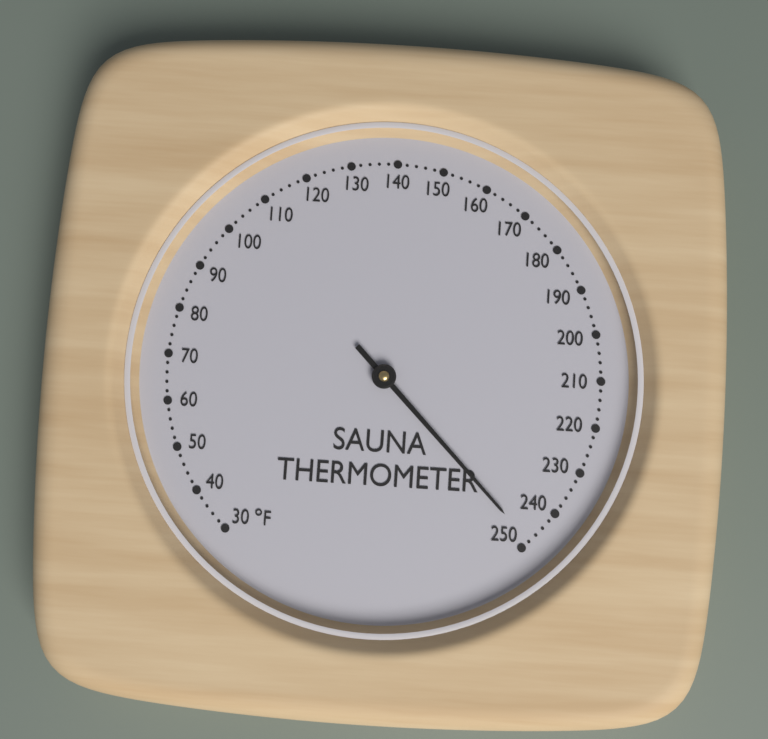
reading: 248 °F
